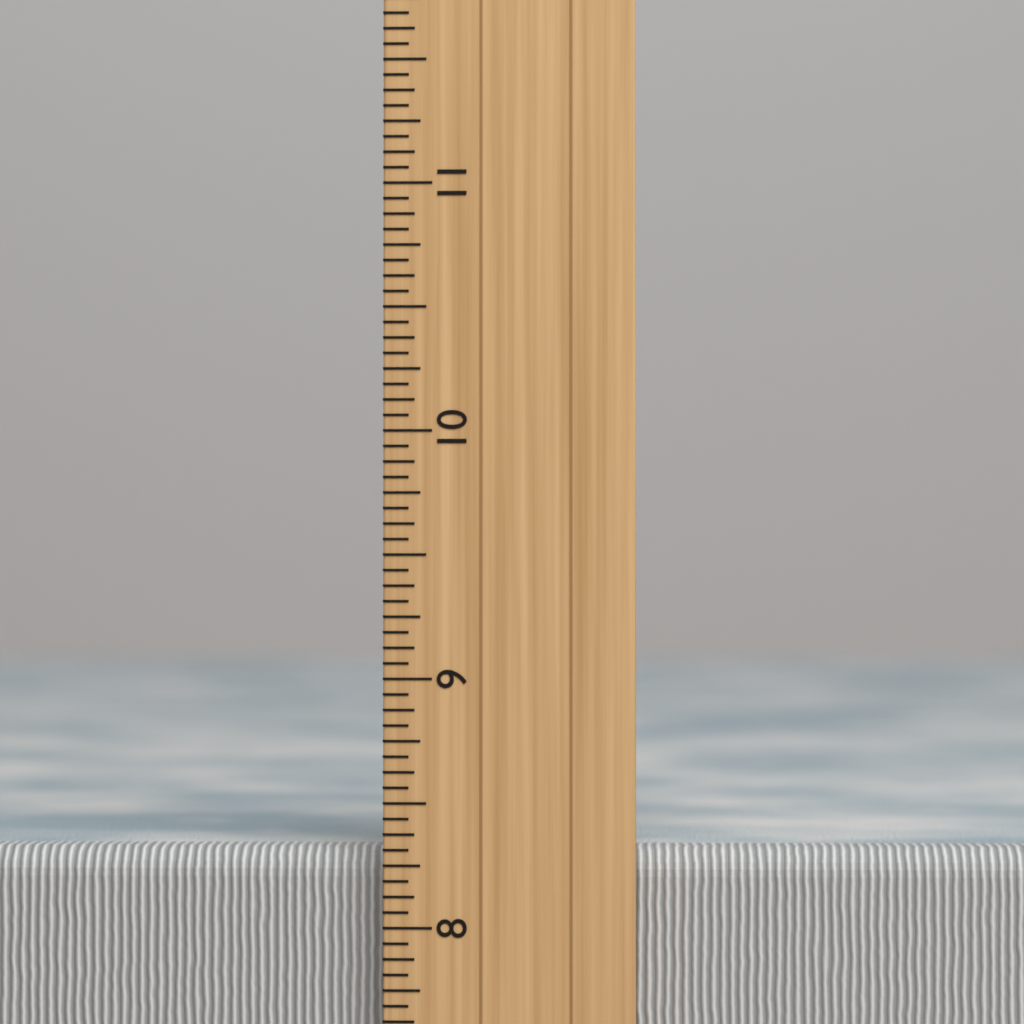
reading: 8.3125 inch
